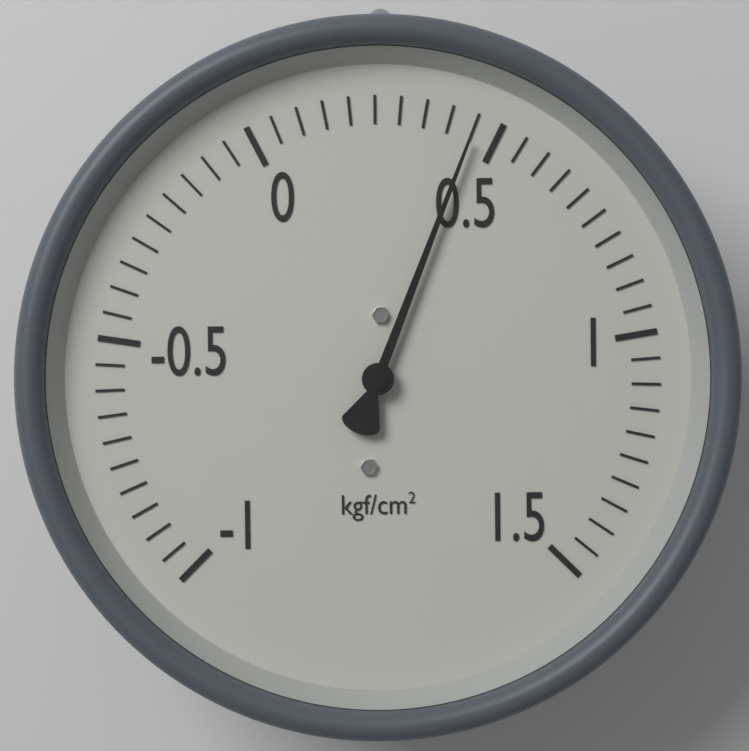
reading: 0.45 kgf/cm²
